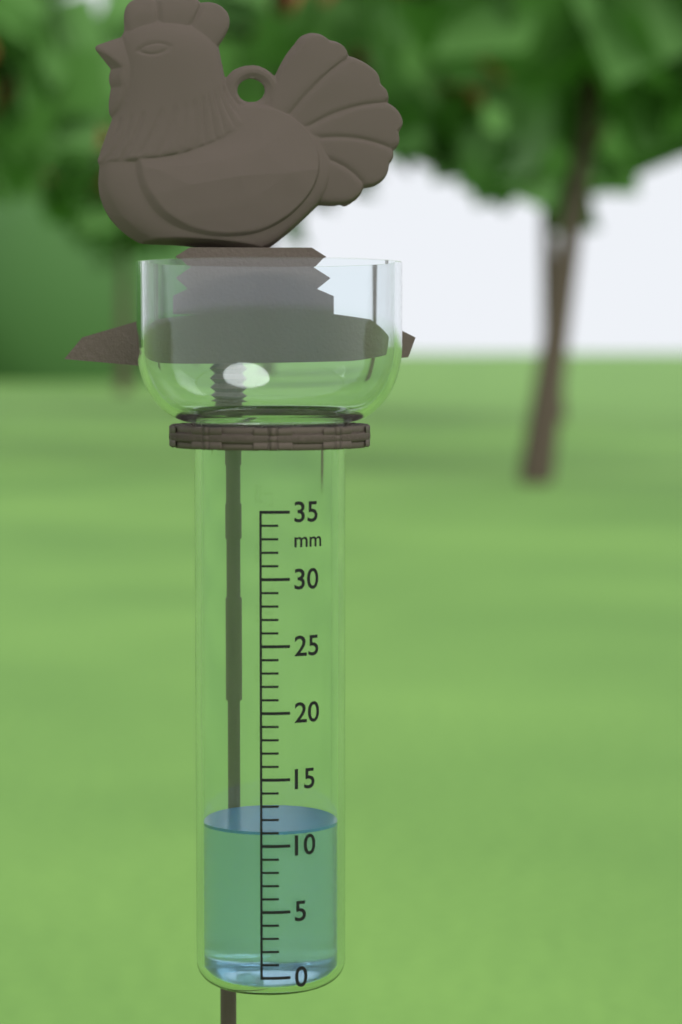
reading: 11 mm
